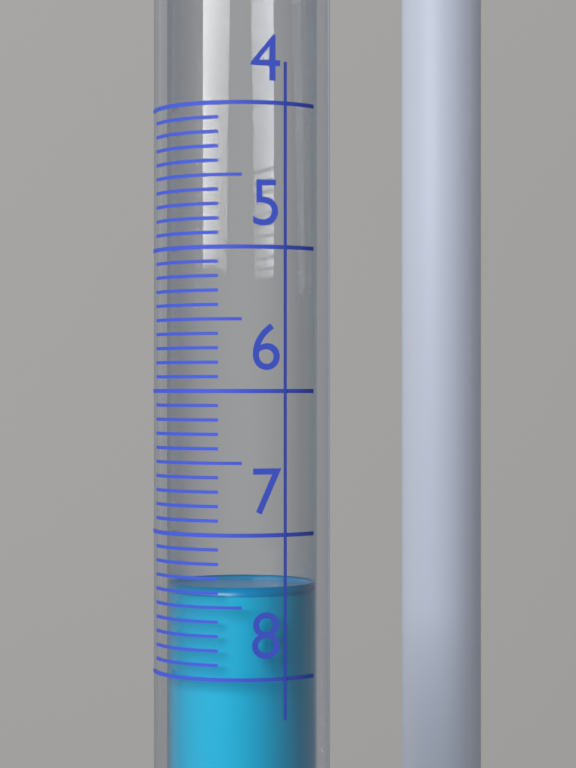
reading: 7.4 (no unit)
